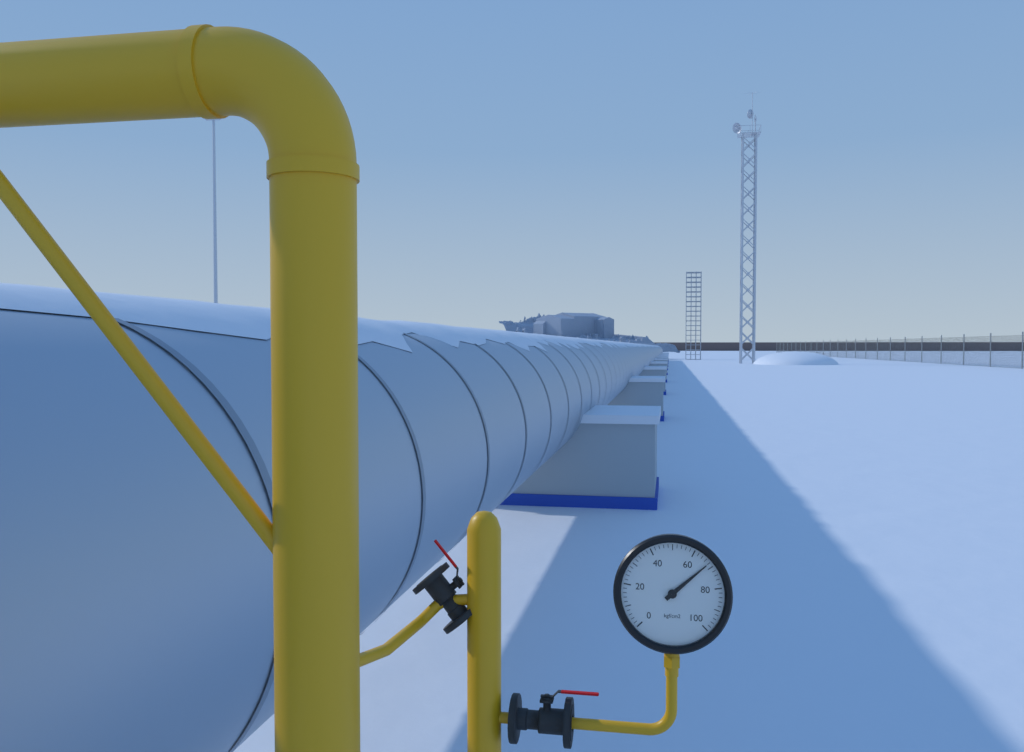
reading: 68 kgf/cm2
